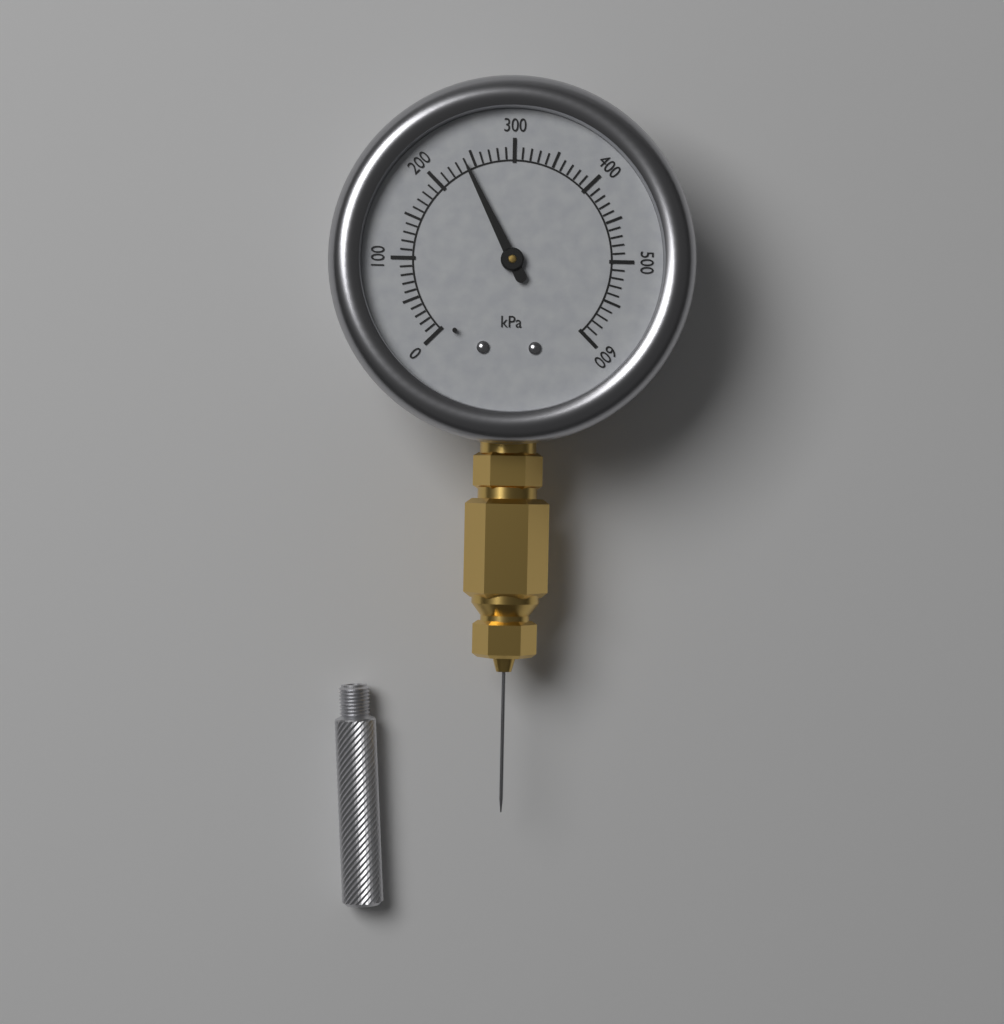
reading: 240 kPa
